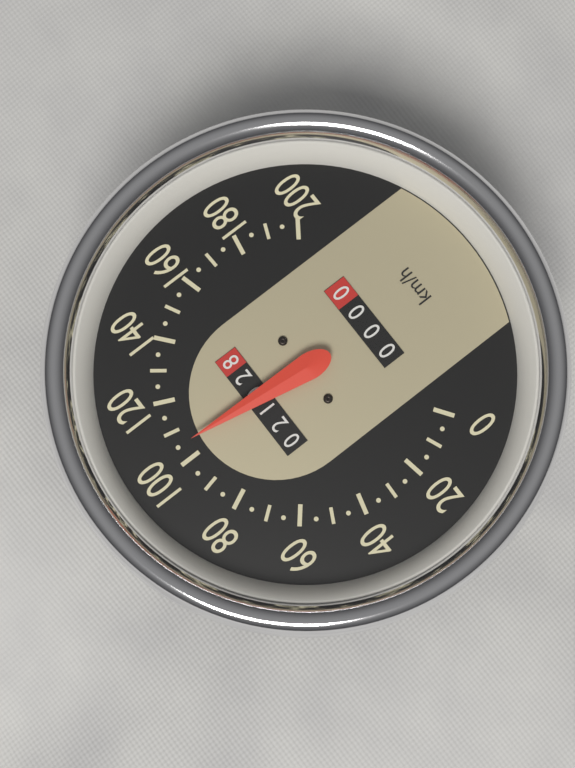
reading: 105 km/h
